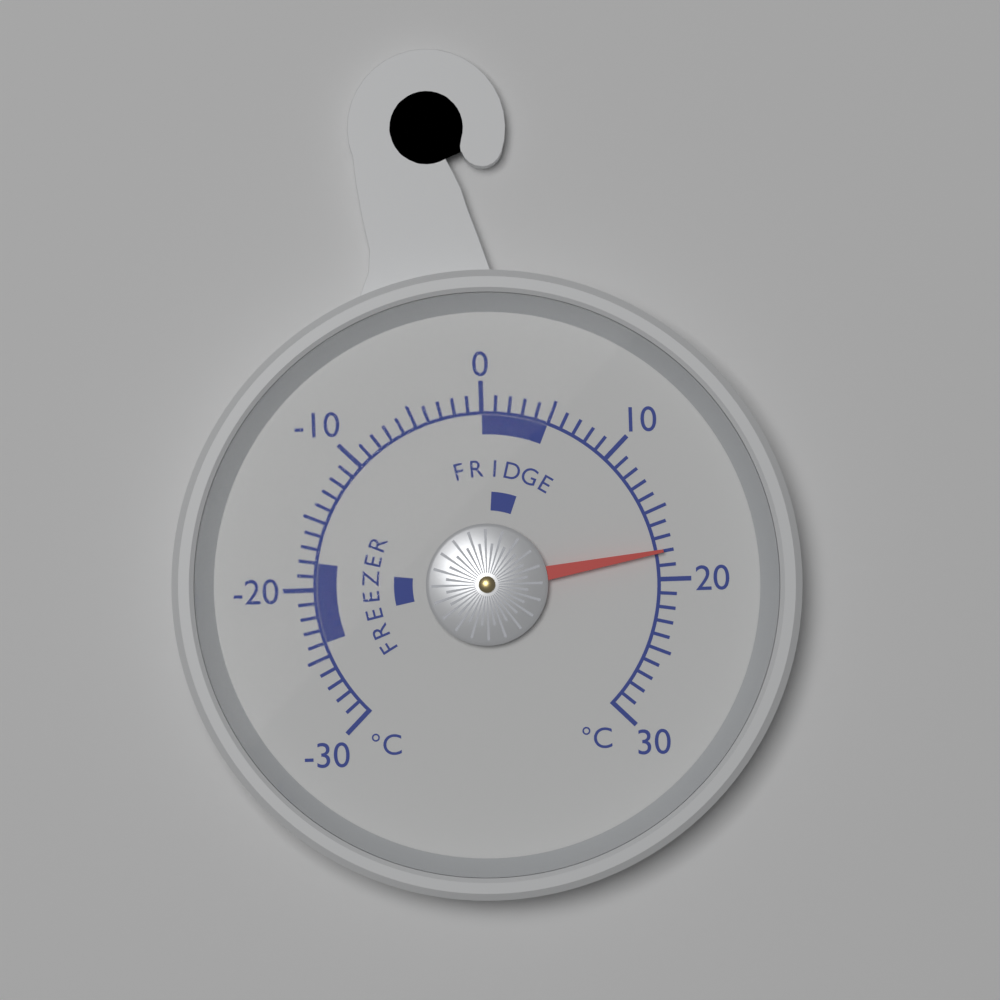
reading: 18 °C
